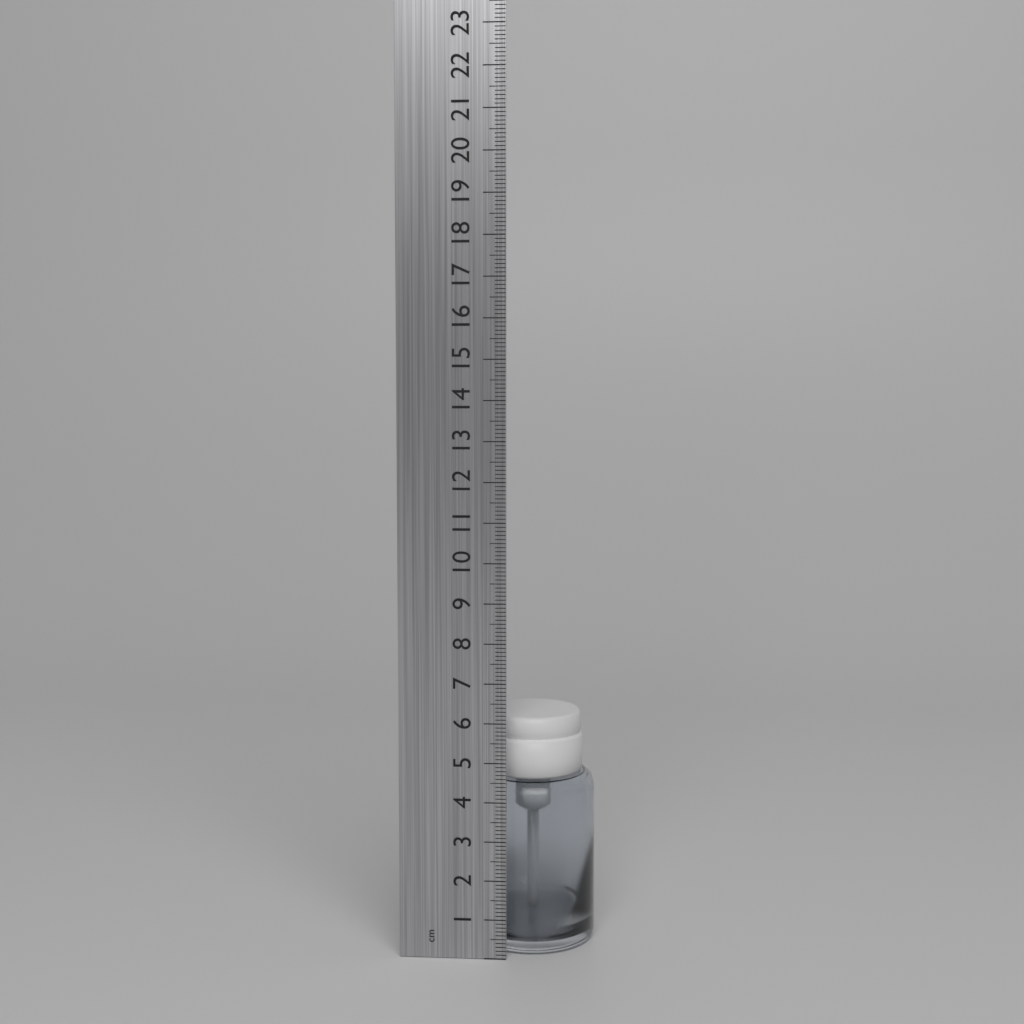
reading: 6.0 cm
